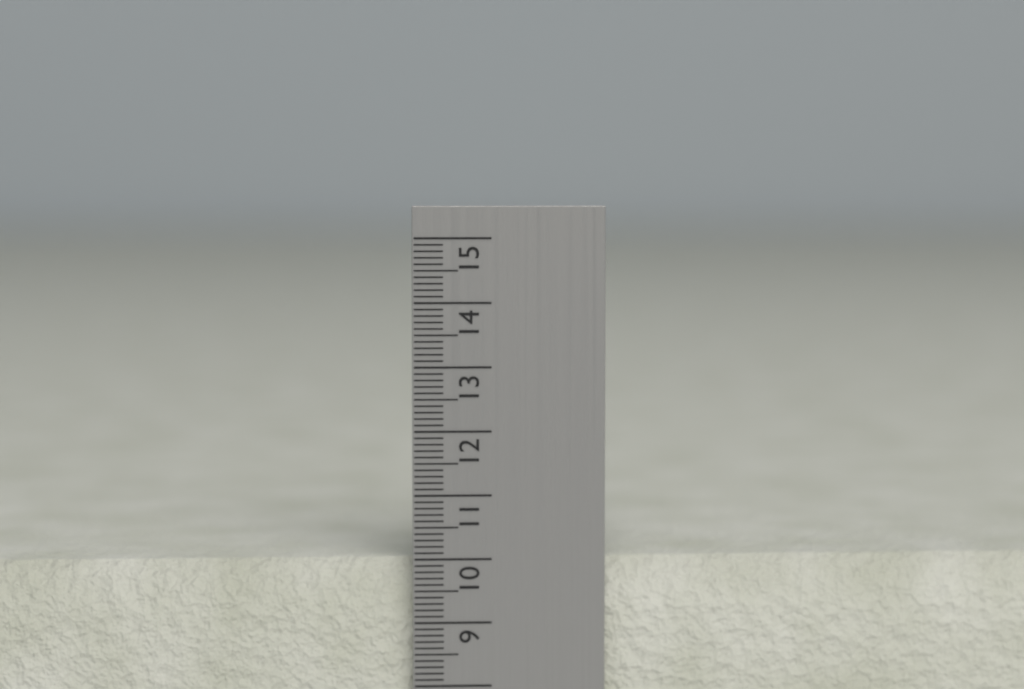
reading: 10.0 cm
